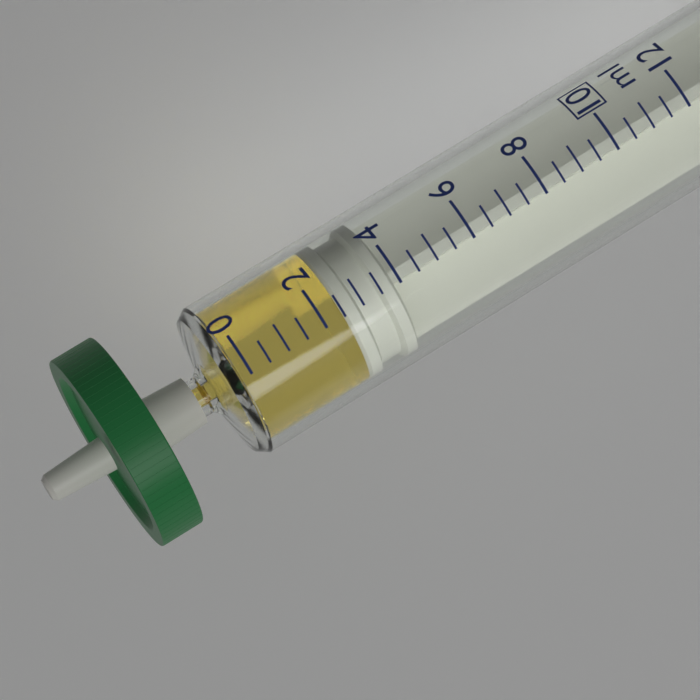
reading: 2.5 ml
